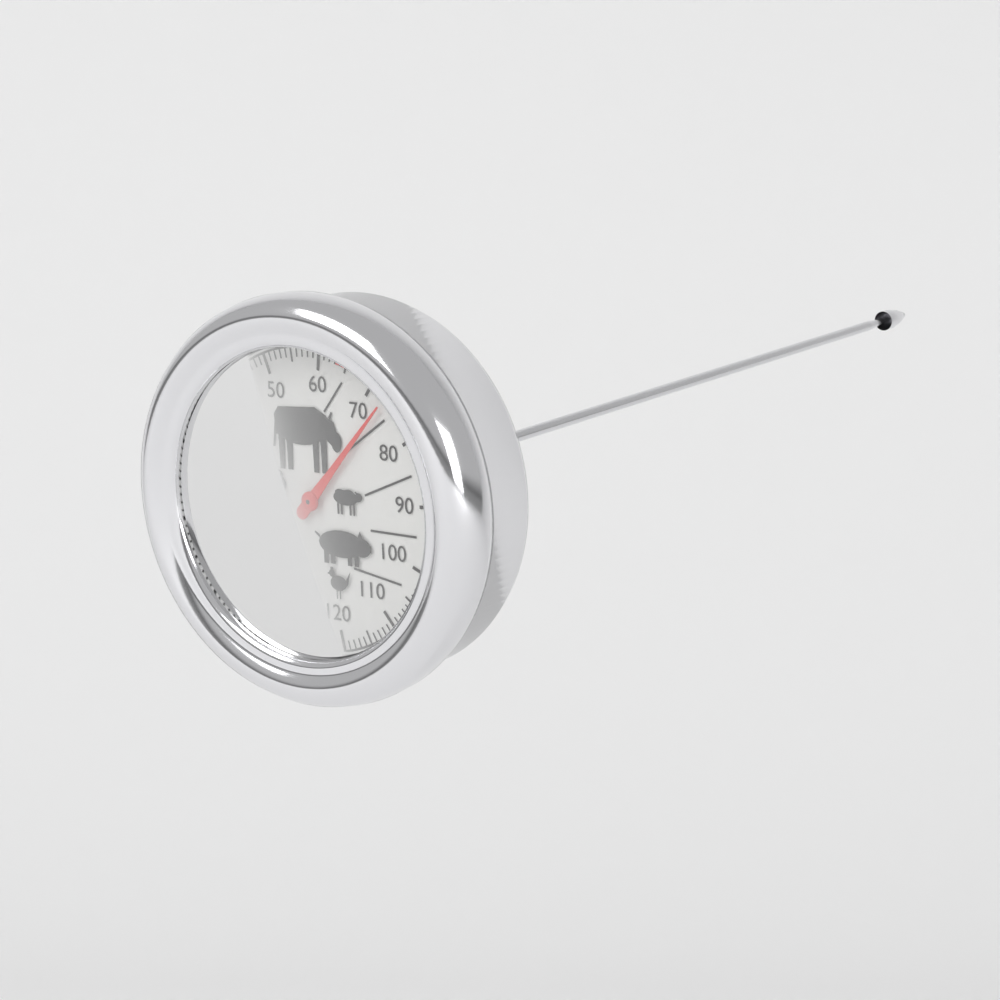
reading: 73 °C
